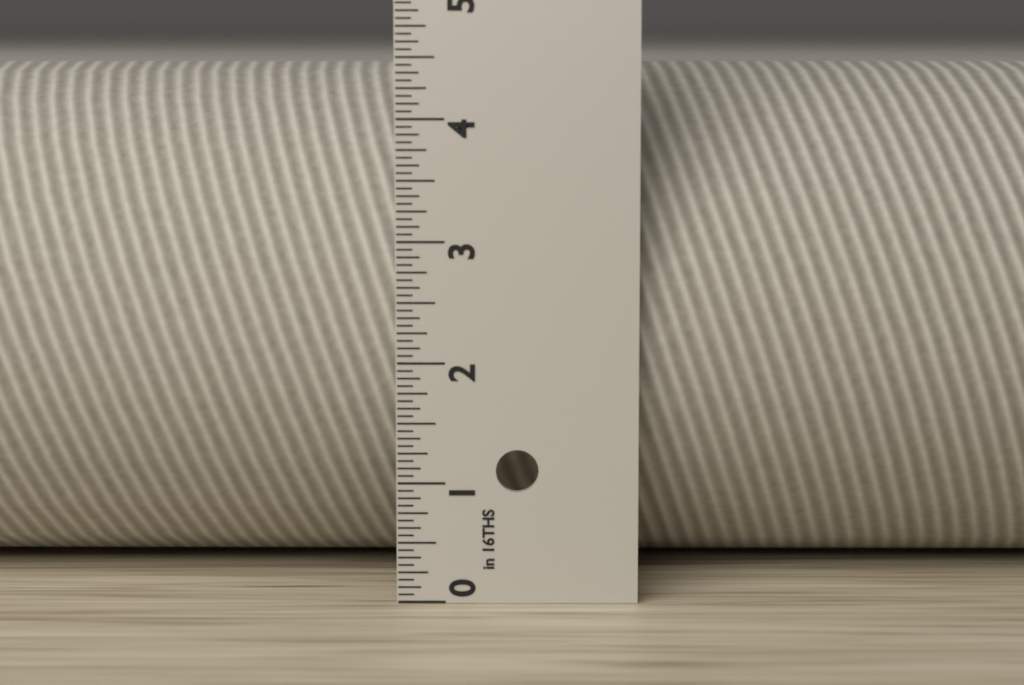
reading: 4.4375 in
